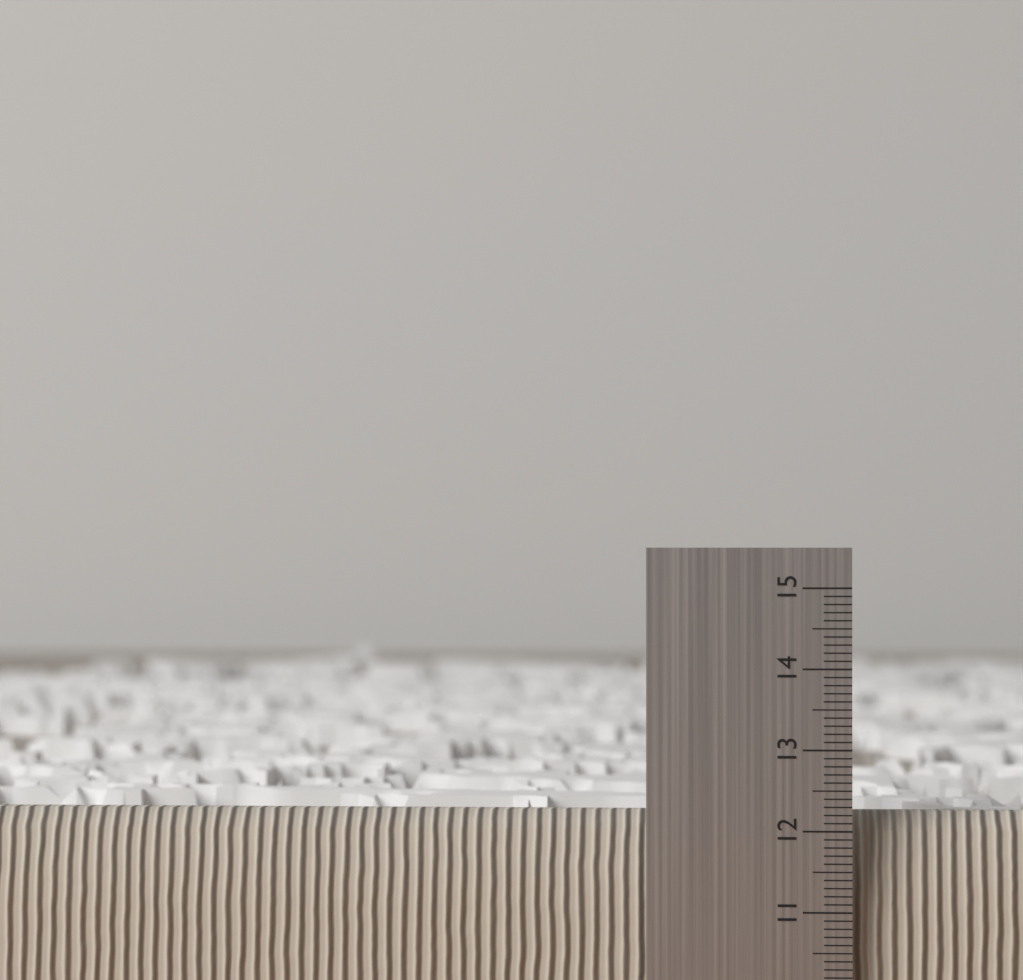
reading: 12.2 (no unit)
